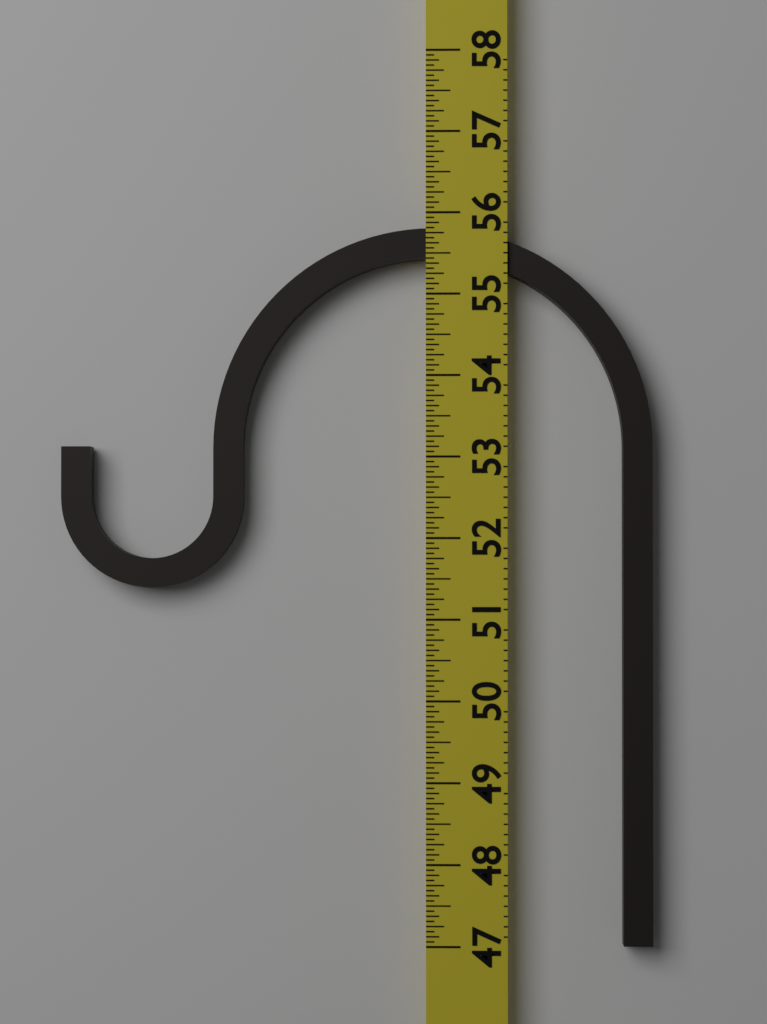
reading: 55.8125 (no unit)
